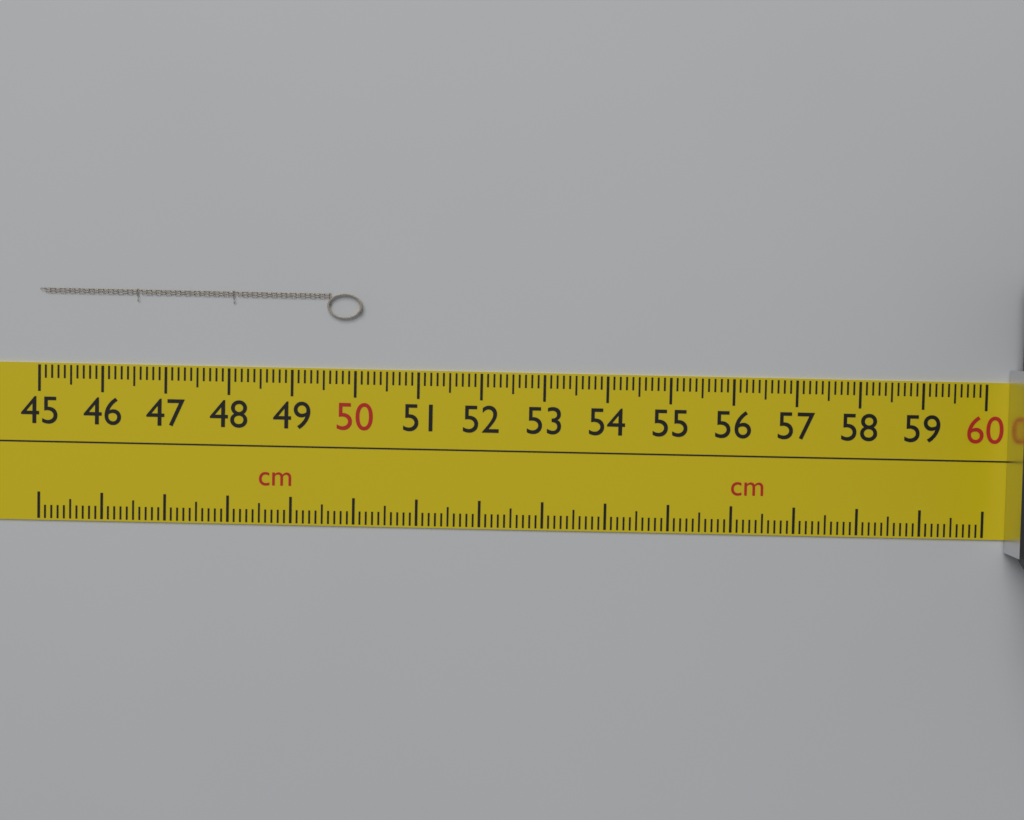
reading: 50.1 cm
